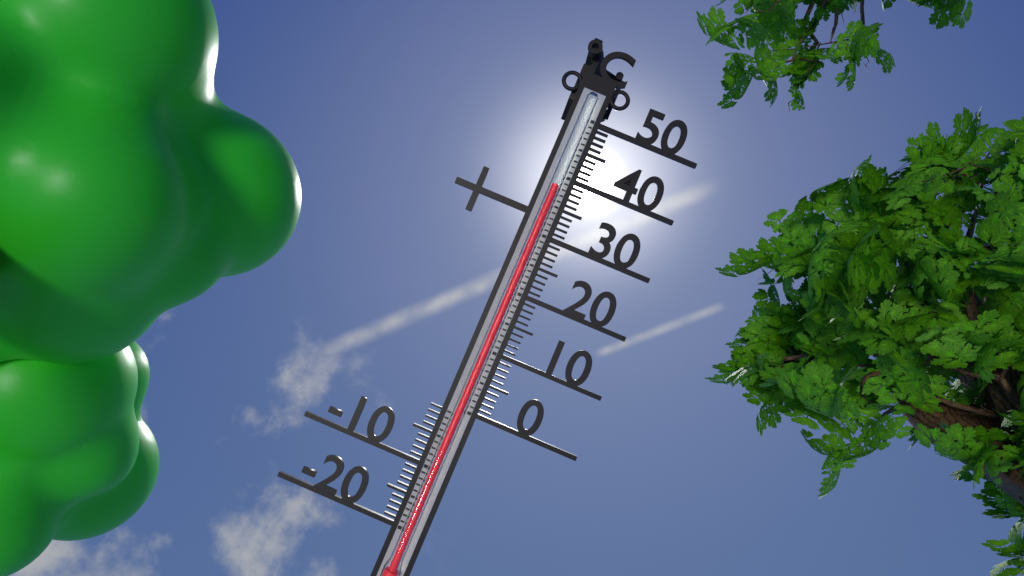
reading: 38 °C
